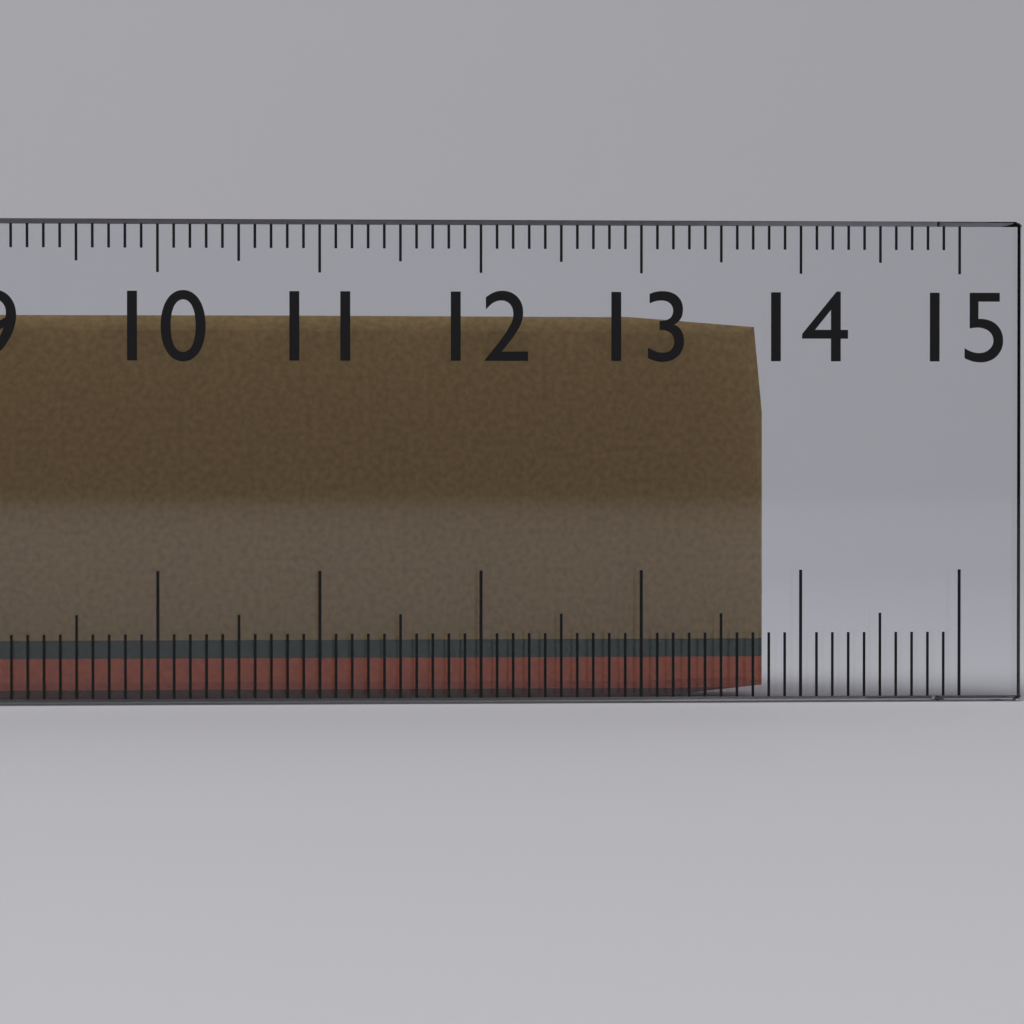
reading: 13.8 cm
